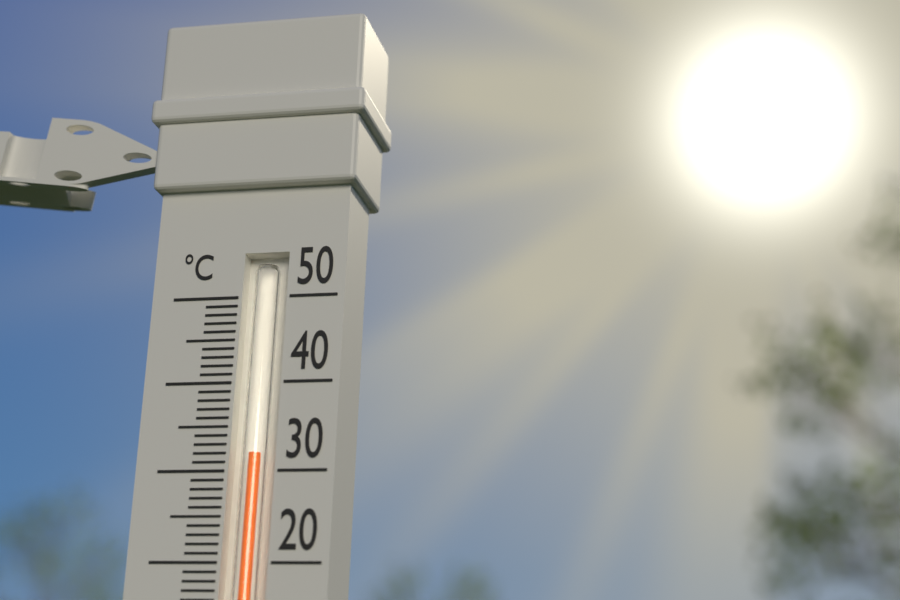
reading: 32 °C
